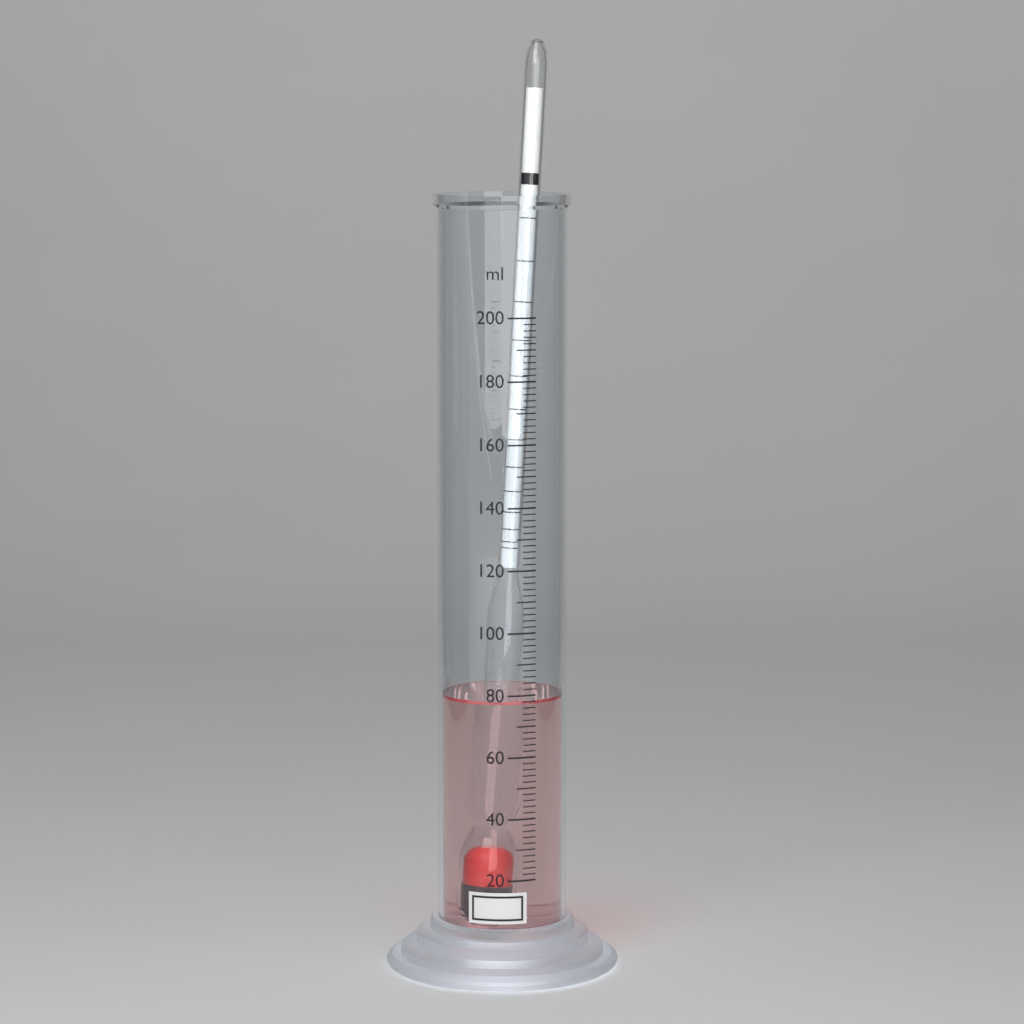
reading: 78 ml
